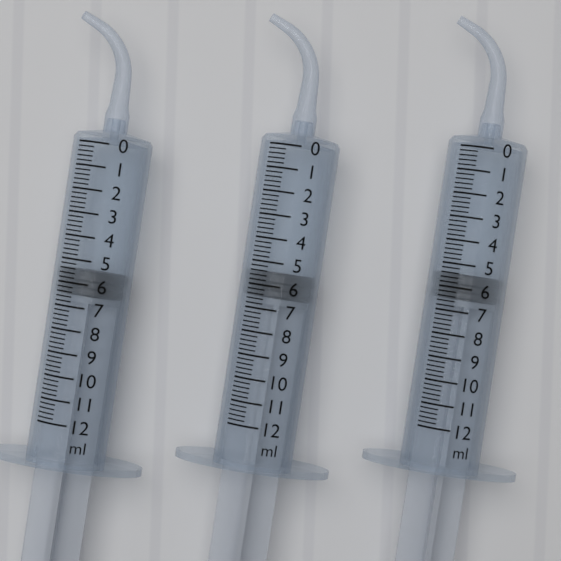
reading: 5.4 ml
